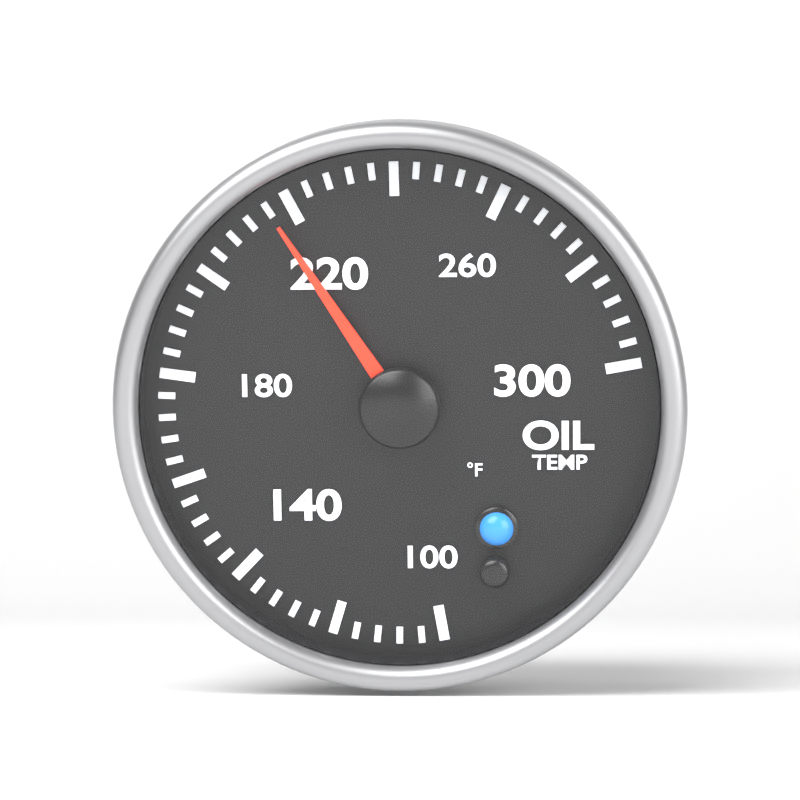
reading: 216 °F
